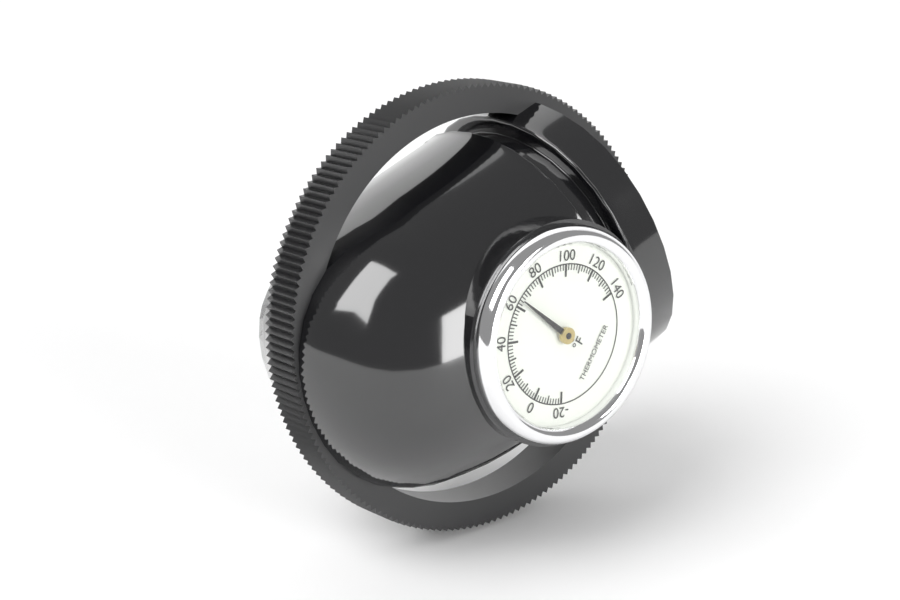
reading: 64 °F
